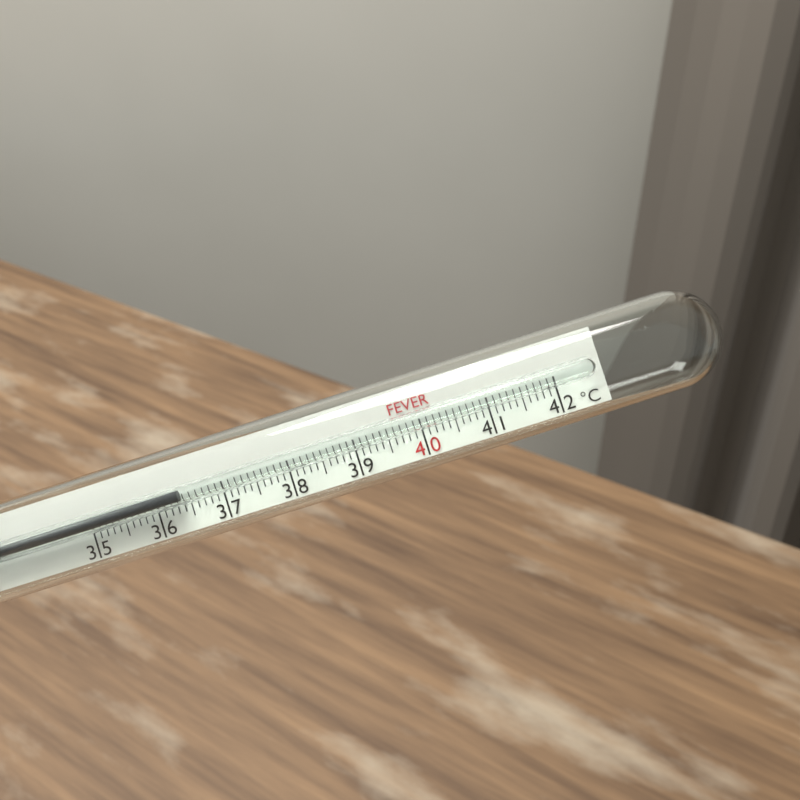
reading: 36.4 °C
